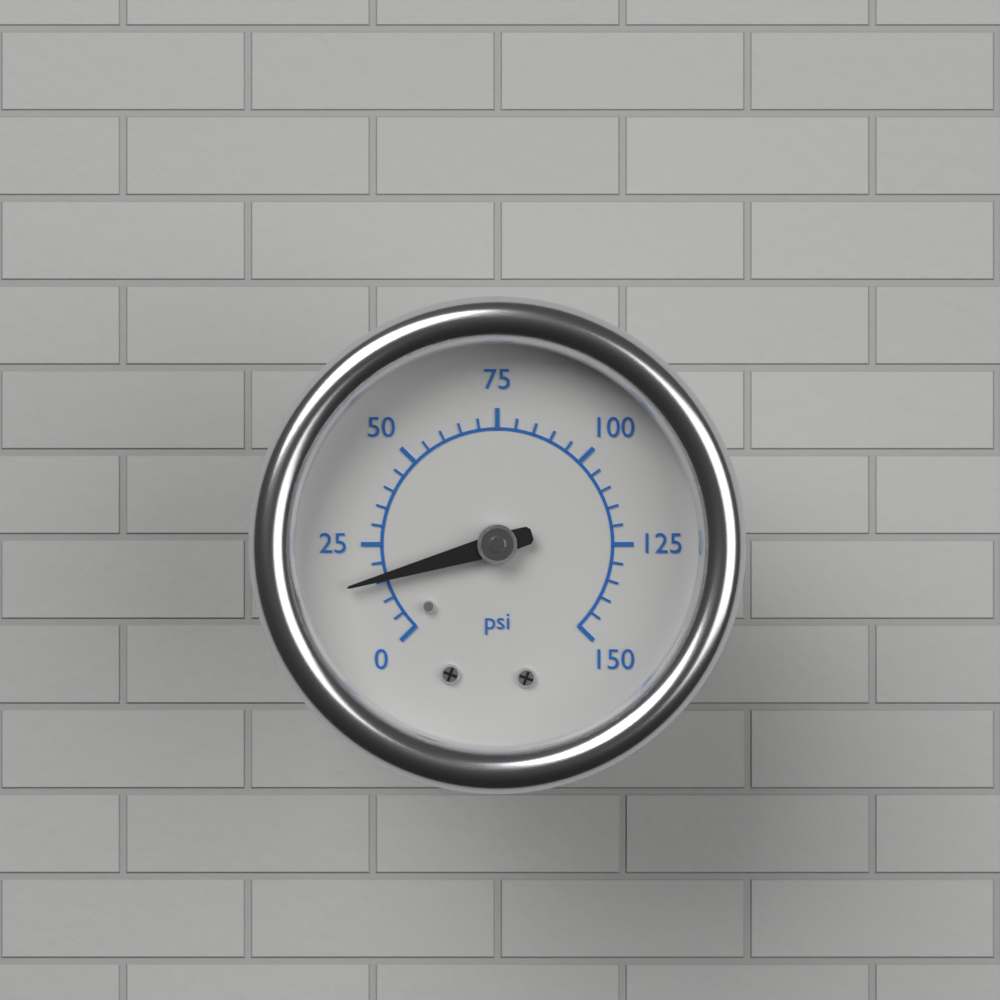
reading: 16 psi
